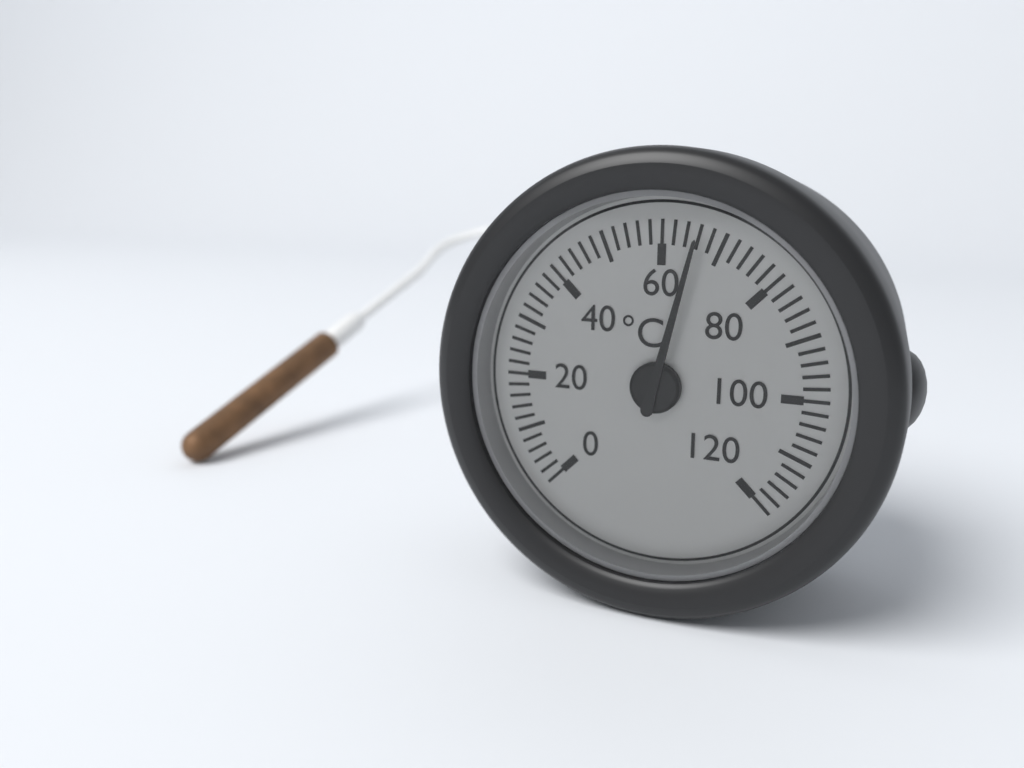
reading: 66 °C
